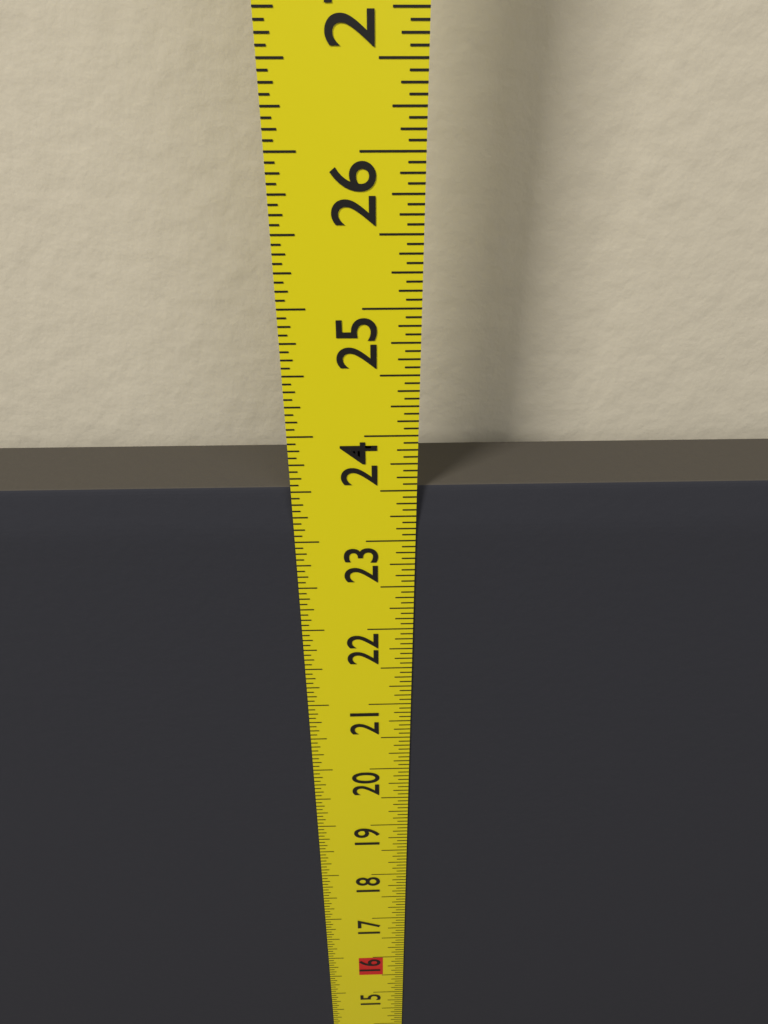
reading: 23.5000 in
